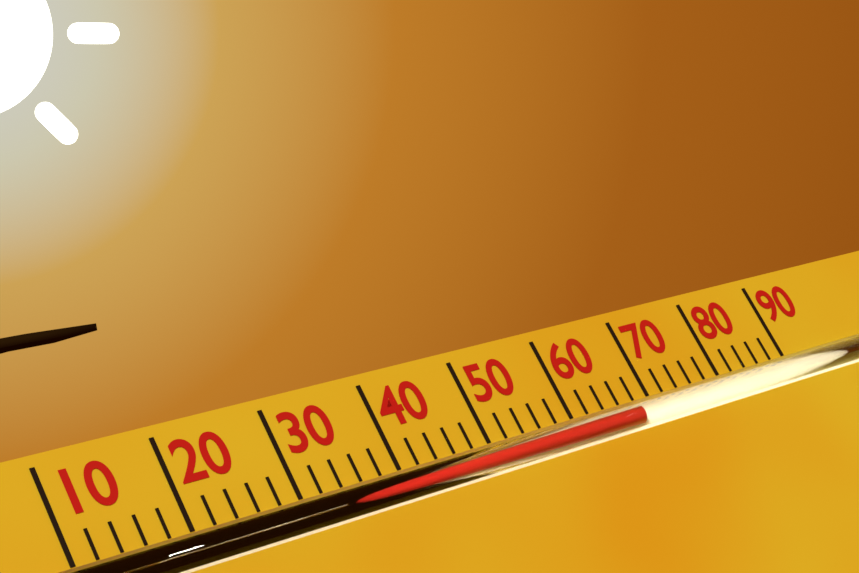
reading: 68 (no unit)
